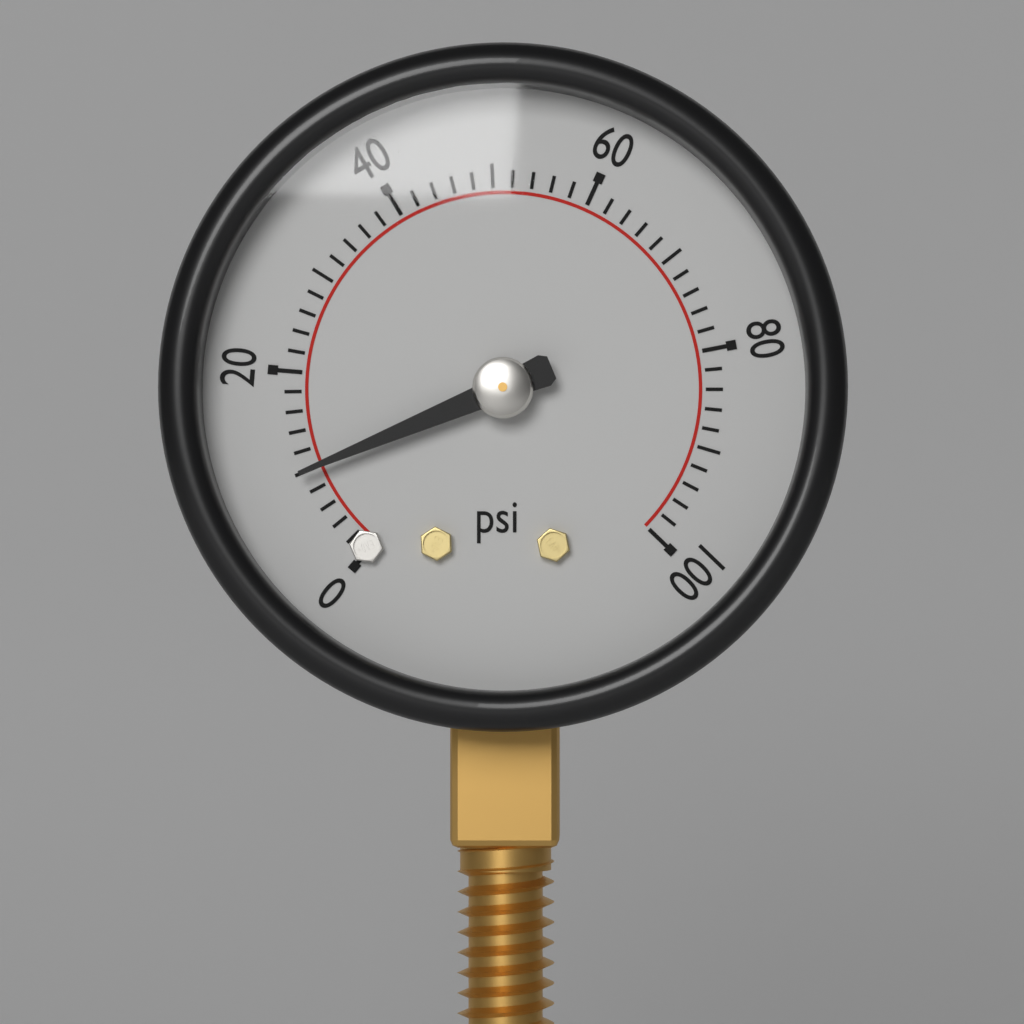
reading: 10 psi
